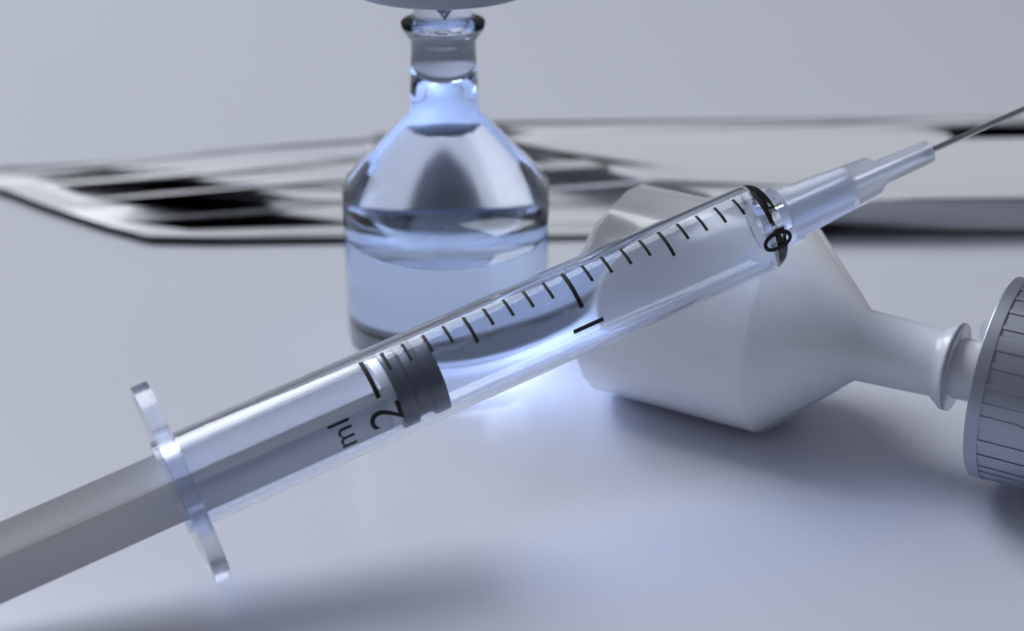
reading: 1.7 ml
